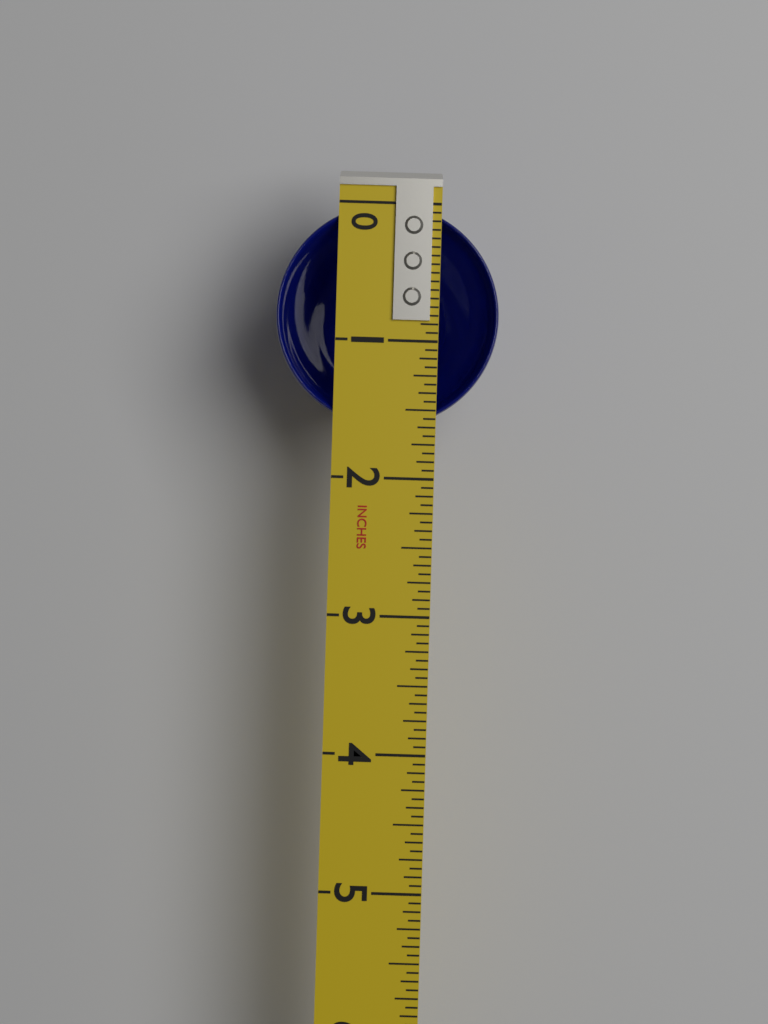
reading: 1.6250 in
